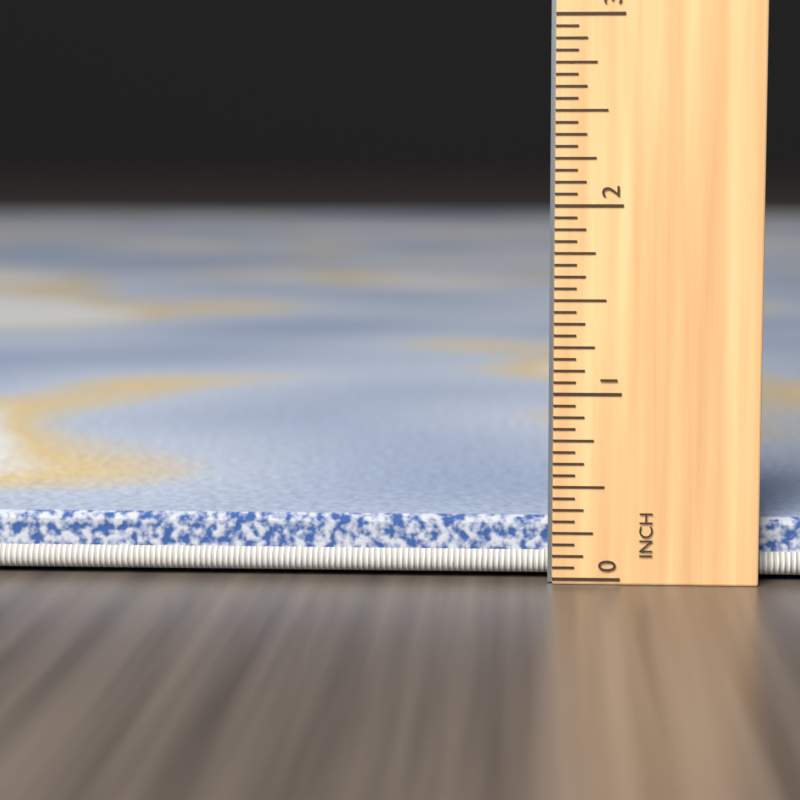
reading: 0.3125 in
